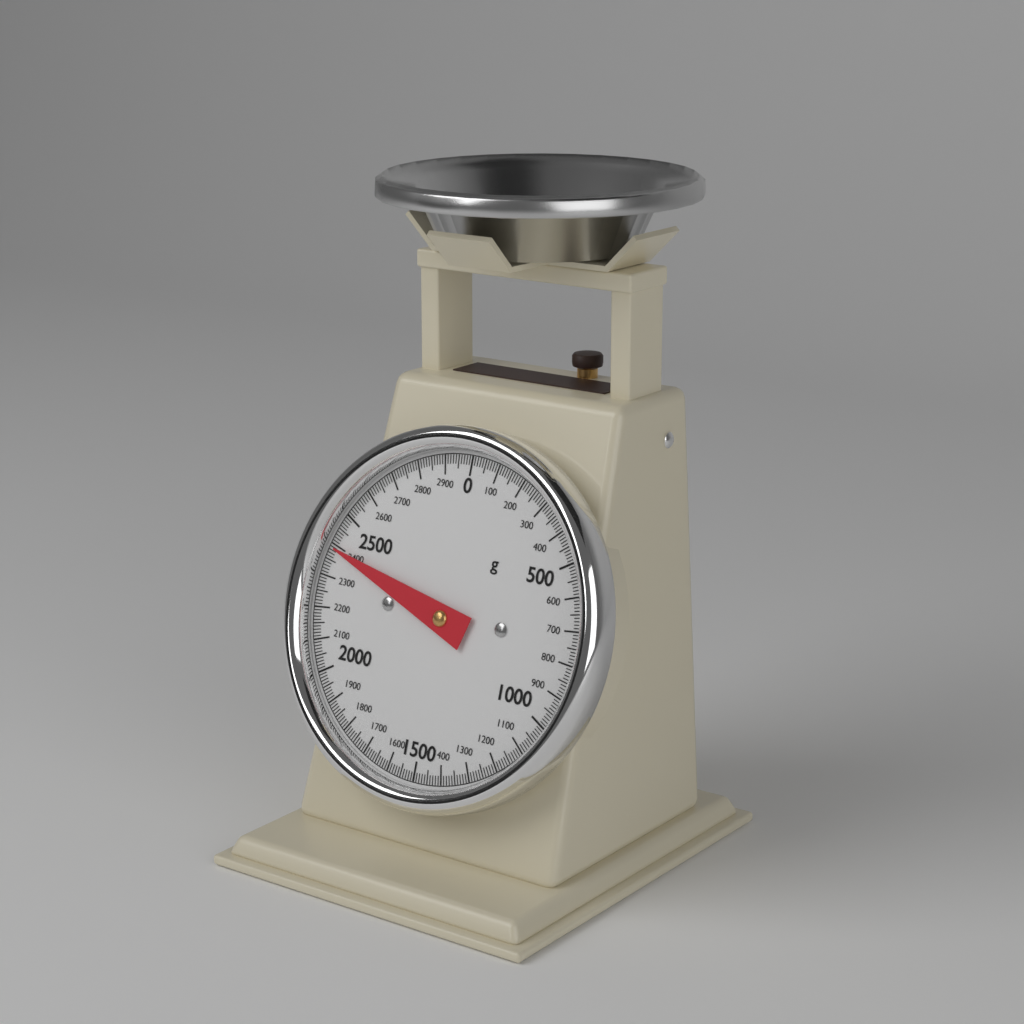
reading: 2390 g
